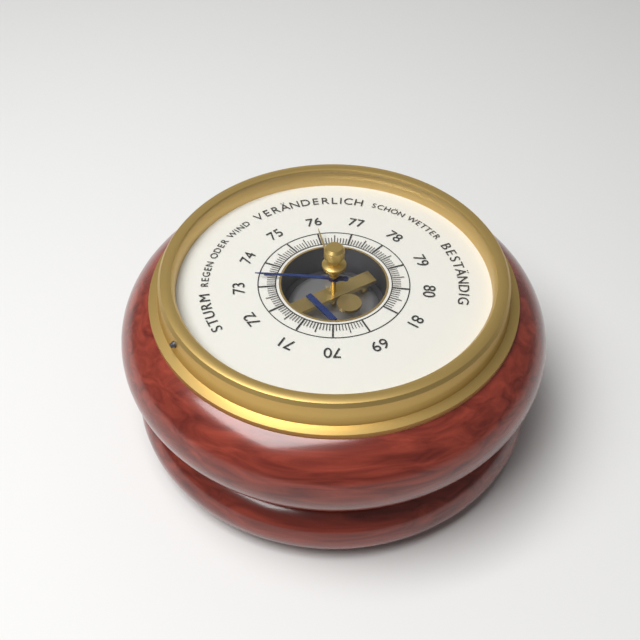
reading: 73.4 (no unit)
